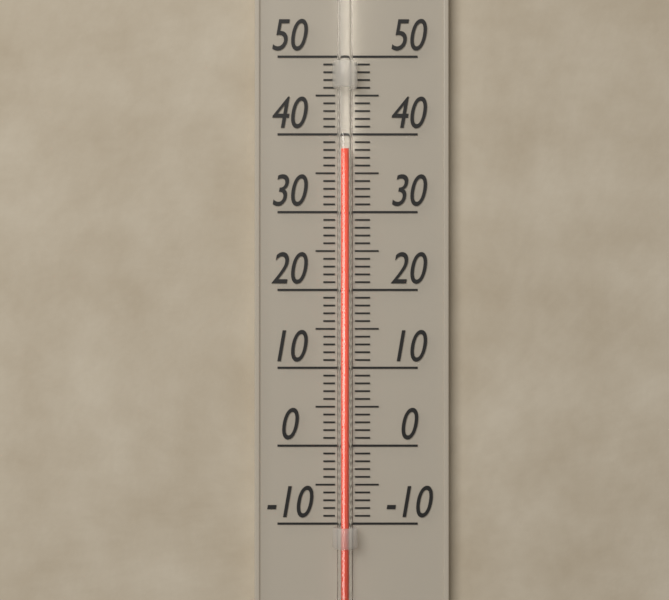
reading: 38 (no unit)
